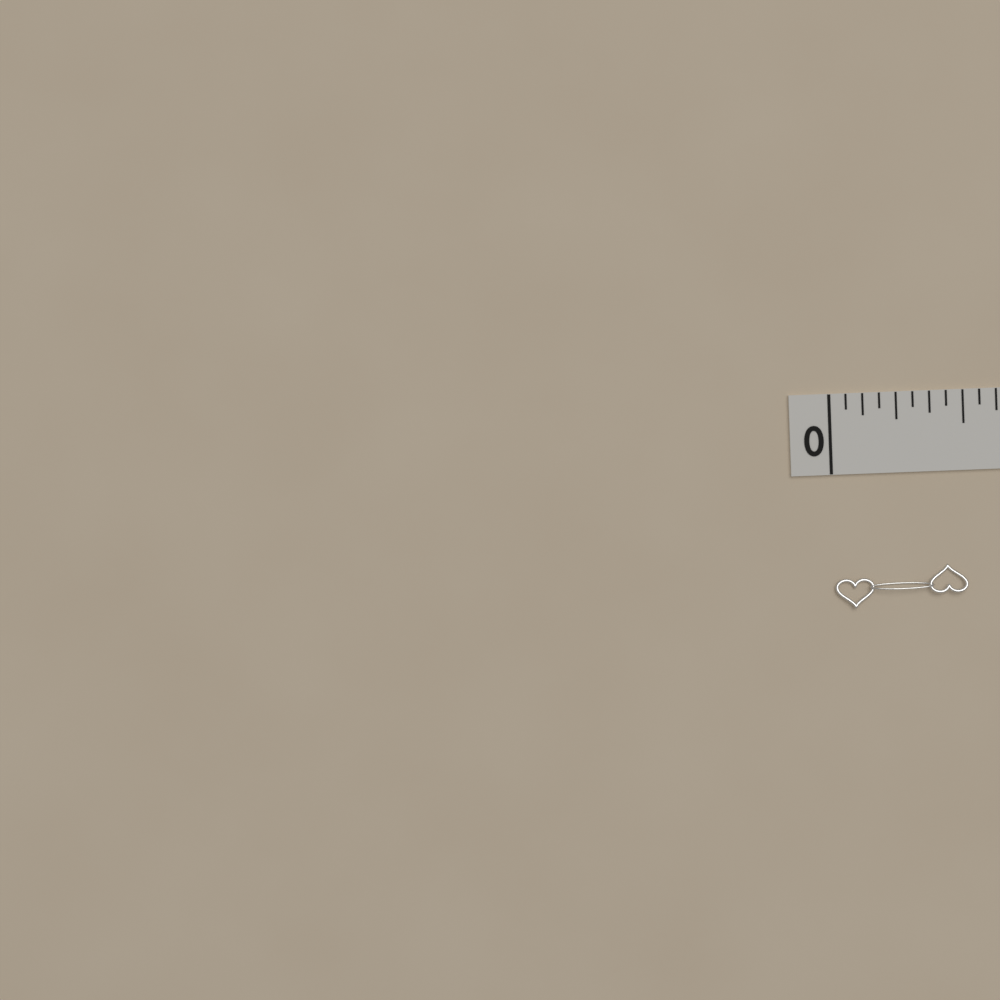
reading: 0.5000 in
